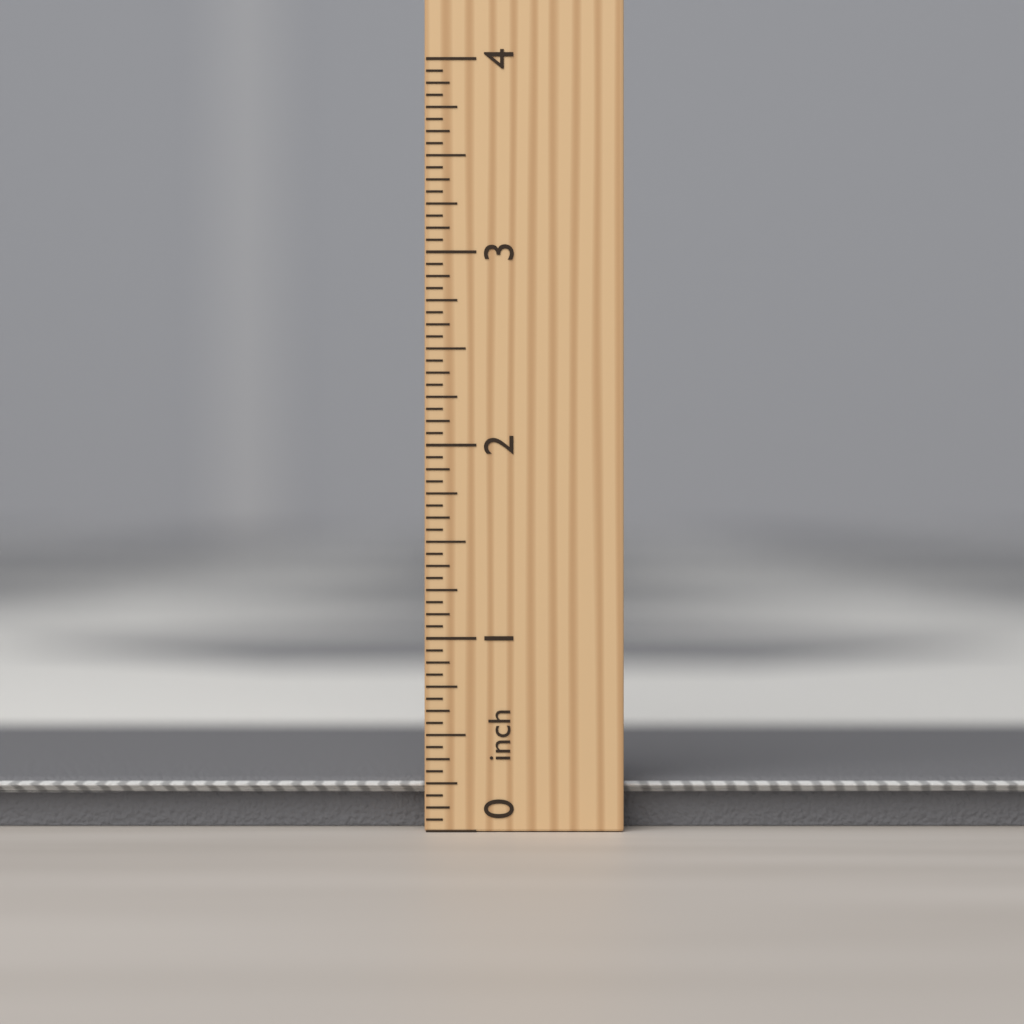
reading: 0.2500 inch
